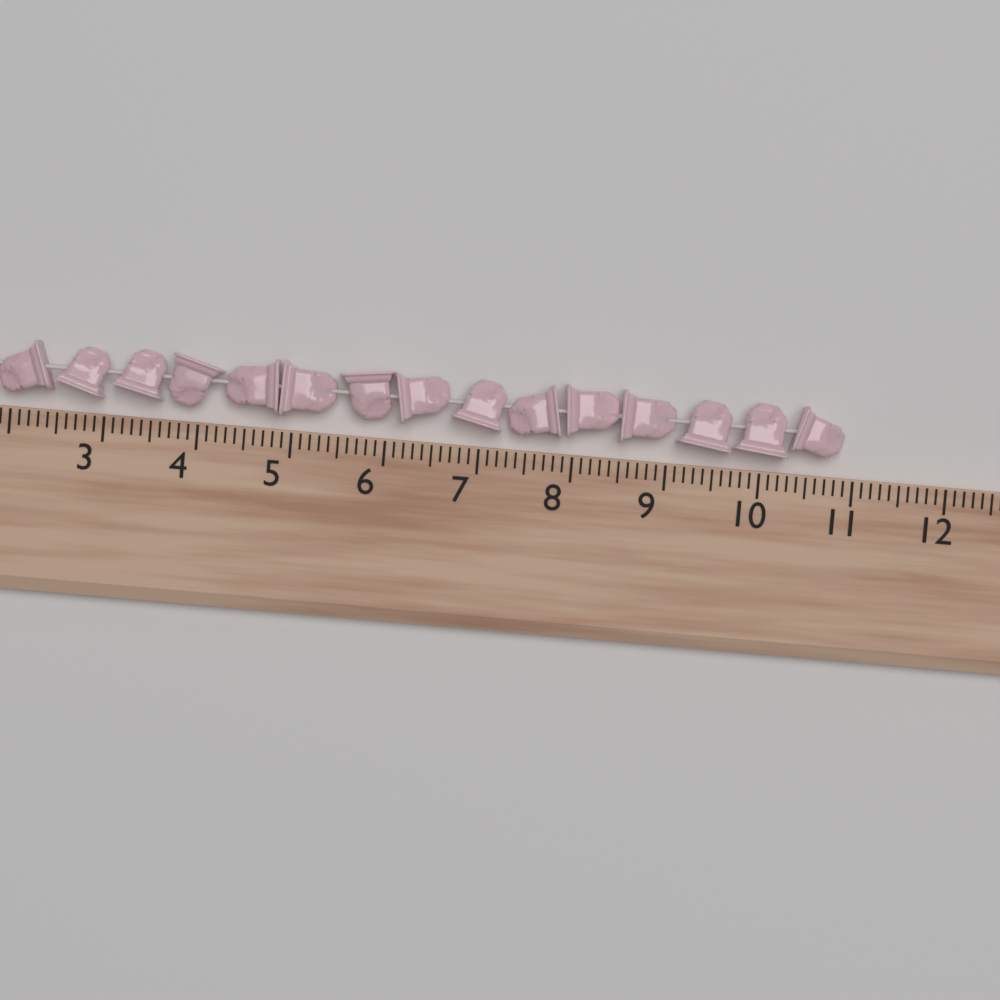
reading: 10.9 (no unit)
